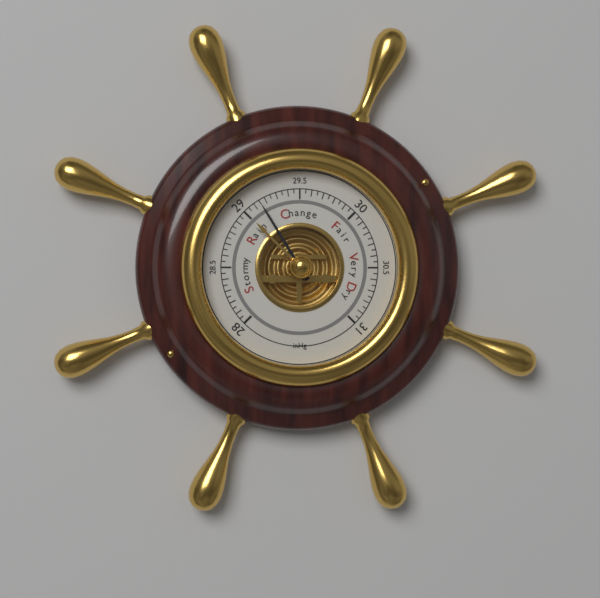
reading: 29.15 inHg
